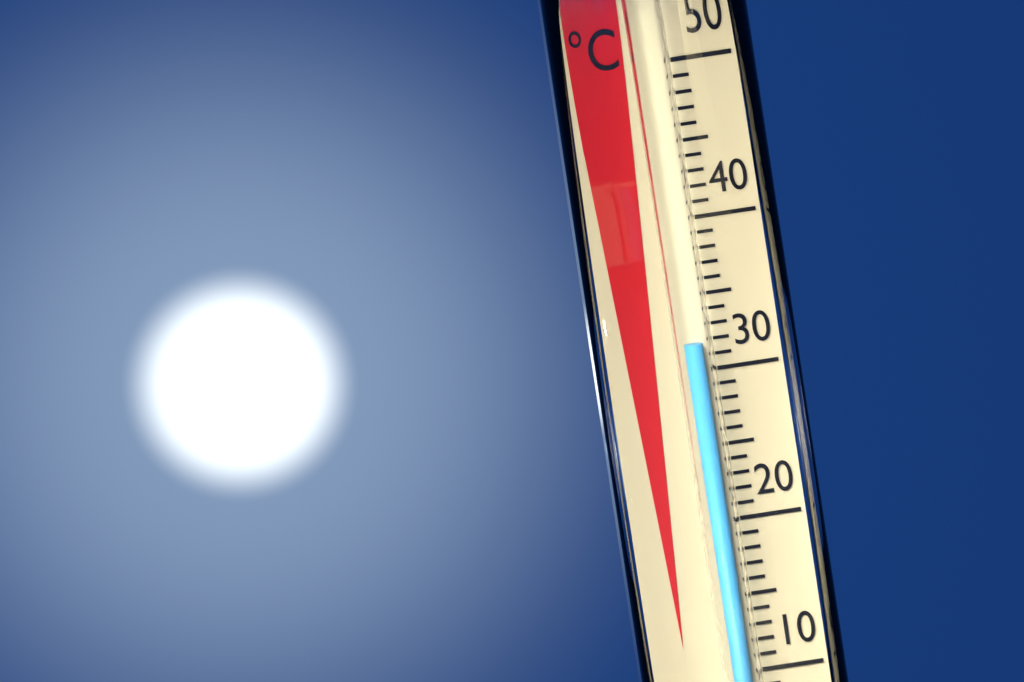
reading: 32 °C
